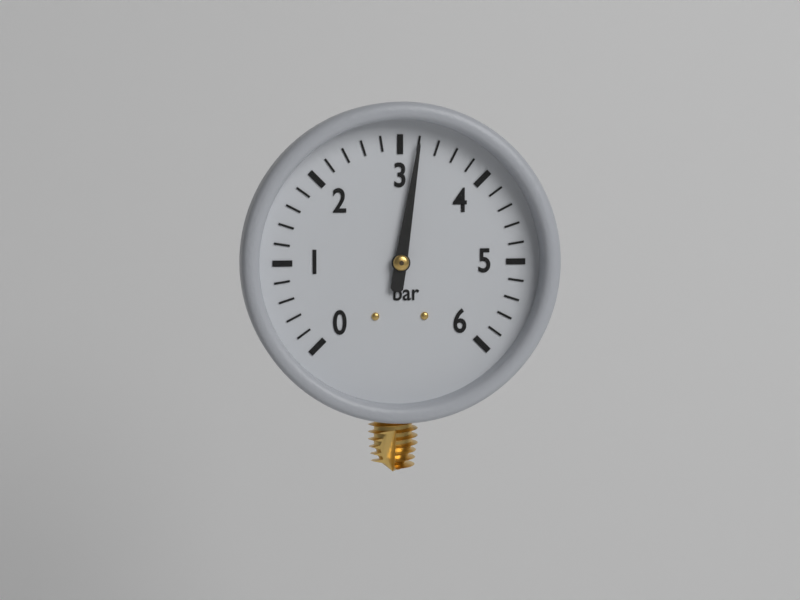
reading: 3.2 bar
